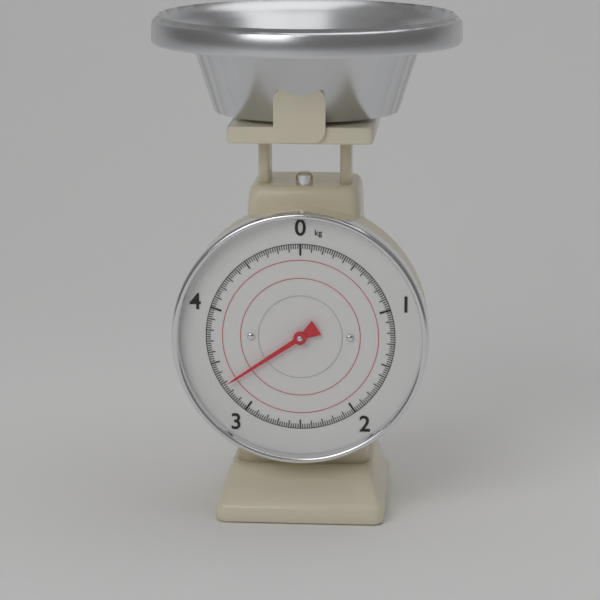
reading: 3.28 kg
